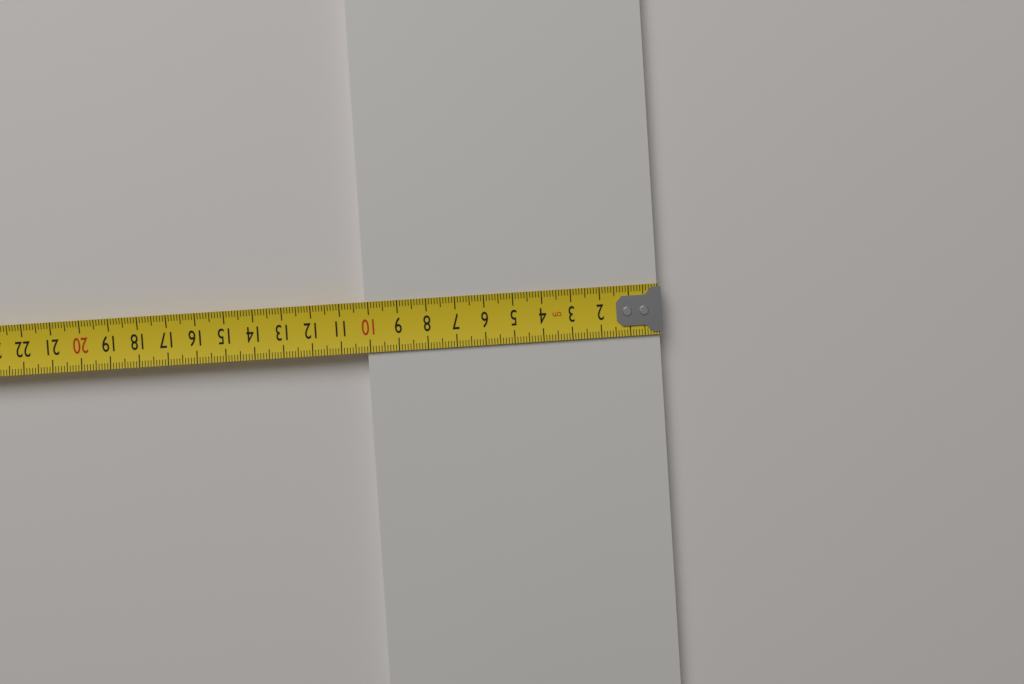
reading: 10.1 cm
